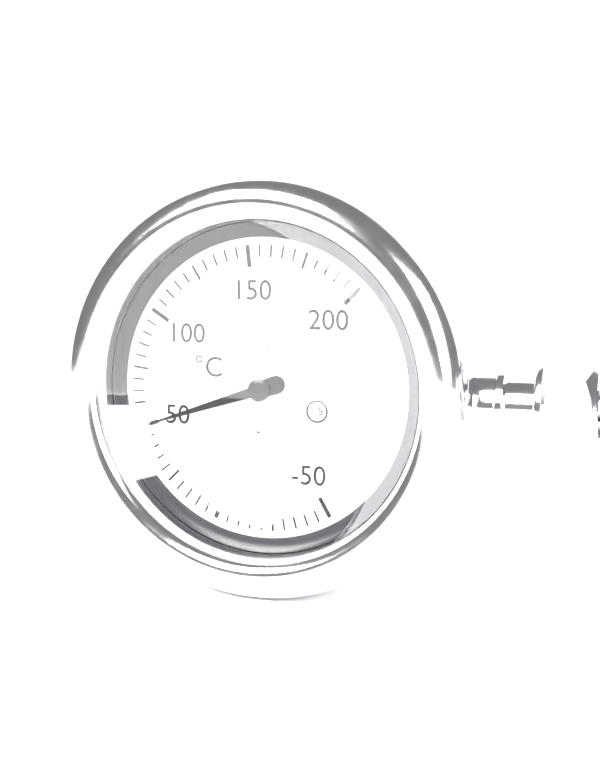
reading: 50 °C
